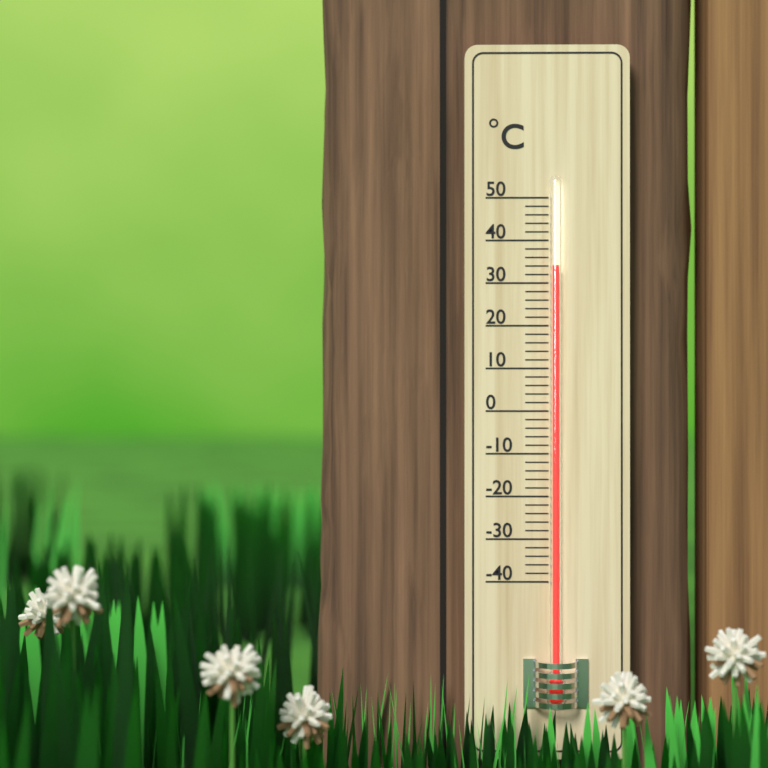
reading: 34 °C
